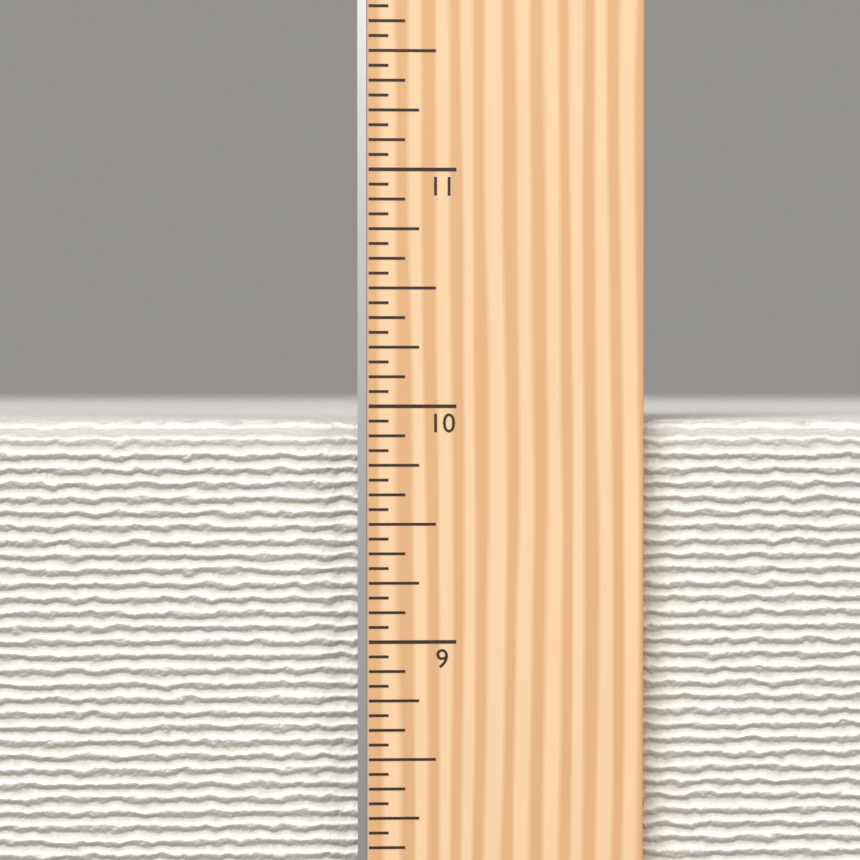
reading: 9.9375 in
